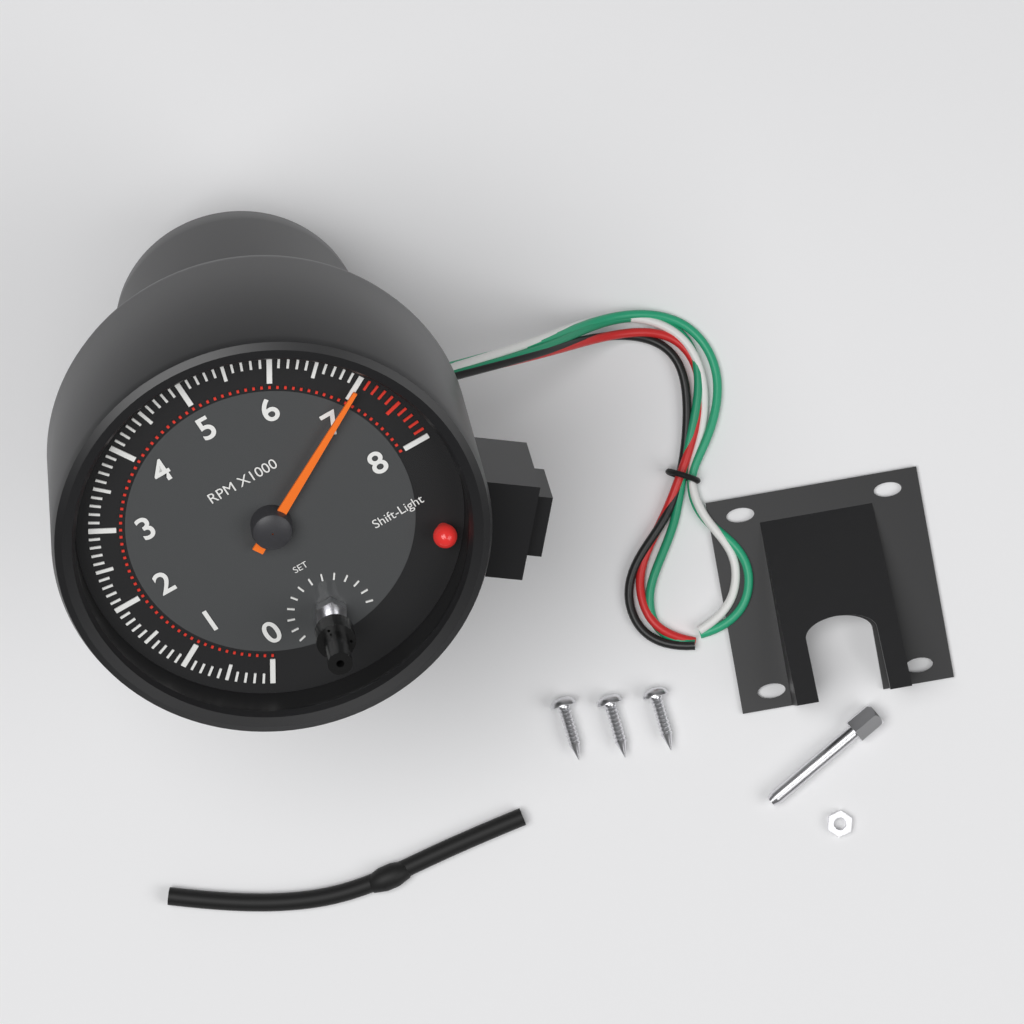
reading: 7000 RPM
